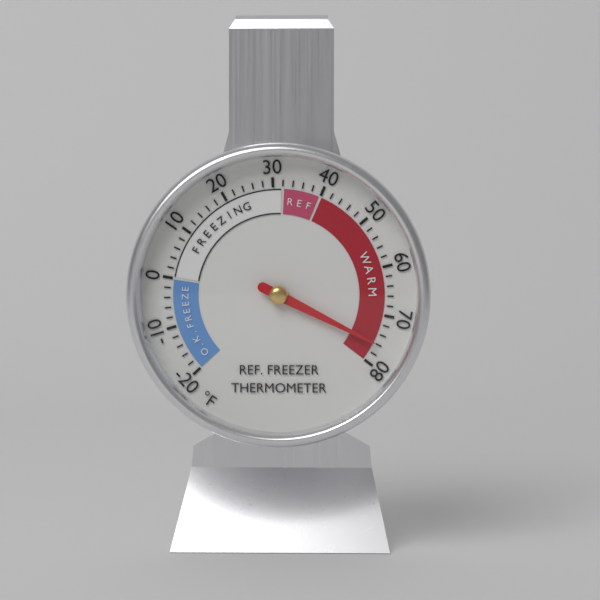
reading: 76 °F
